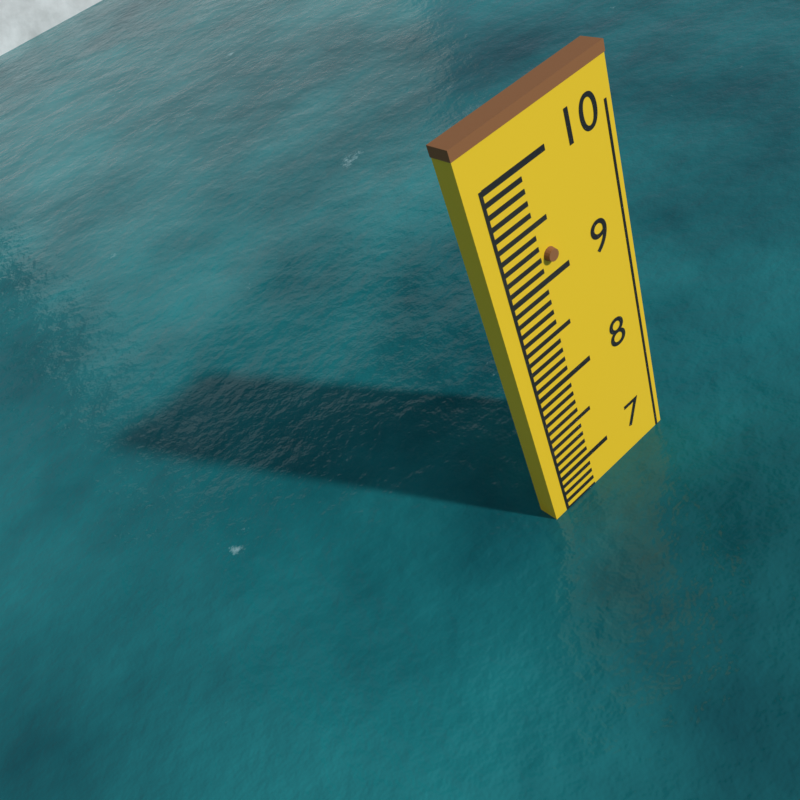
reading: 6.6 (no unit)
